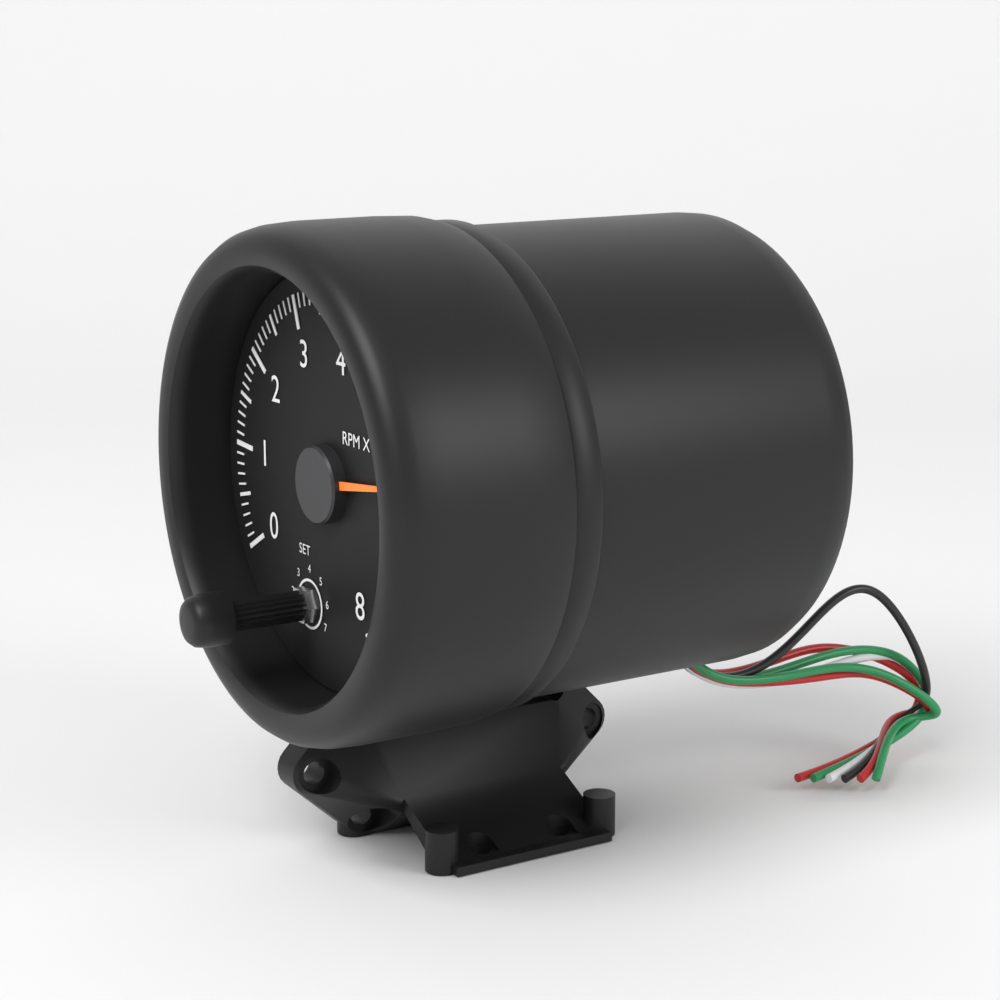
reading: 6.0 RPM x1000
